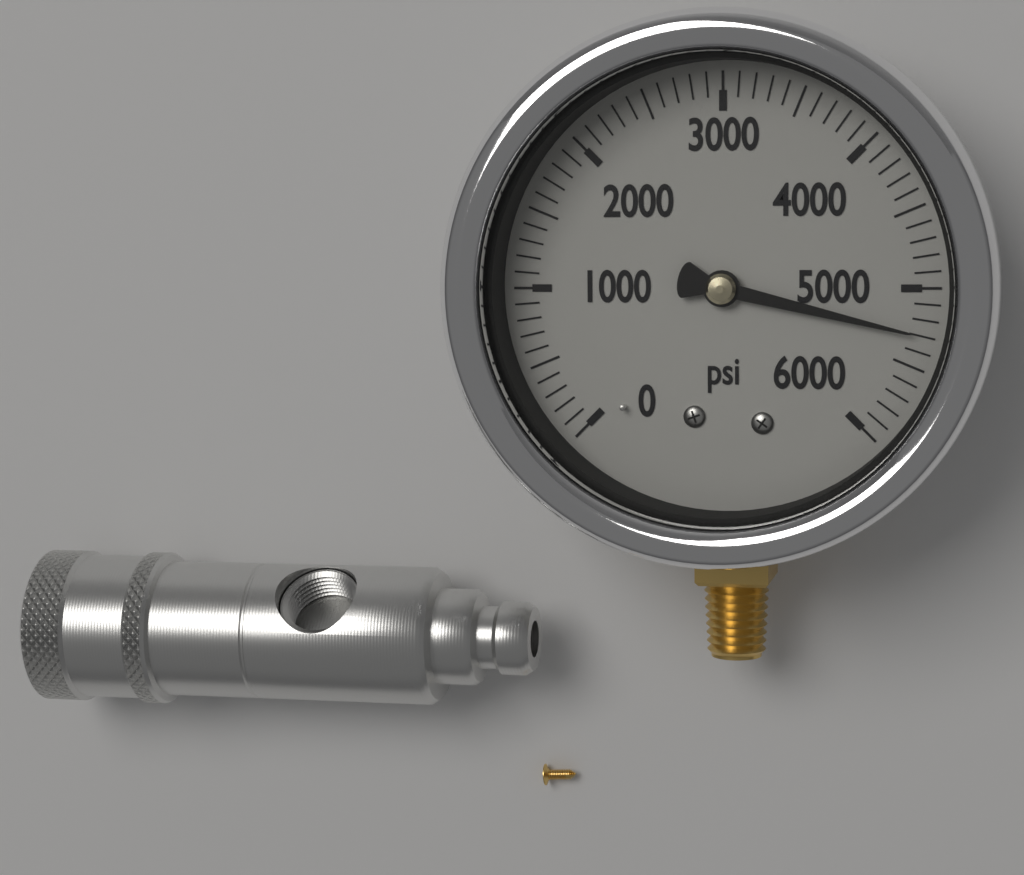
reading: 5300 psi
